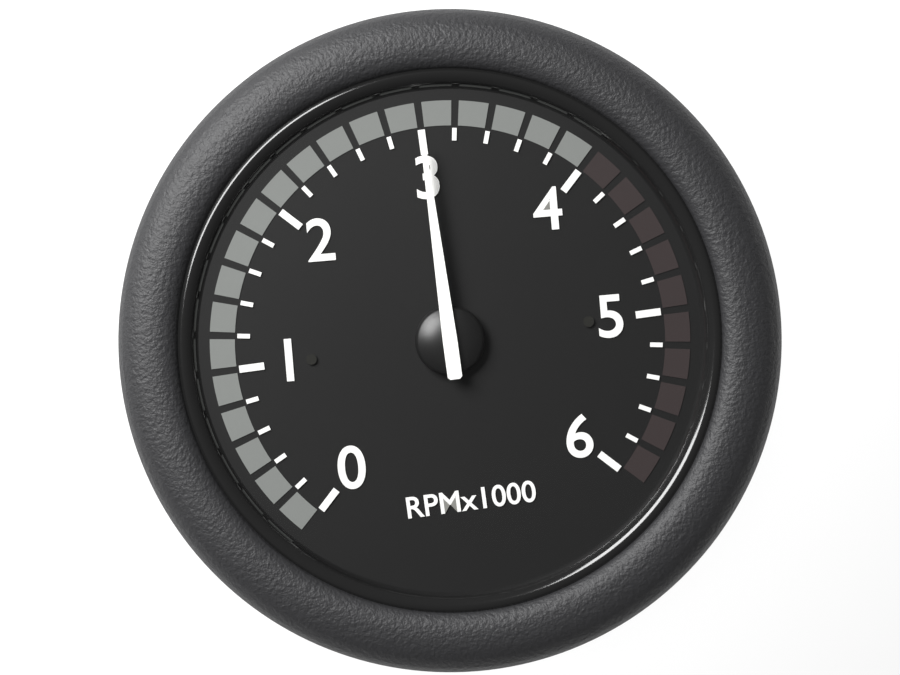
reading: 3000 RPM
